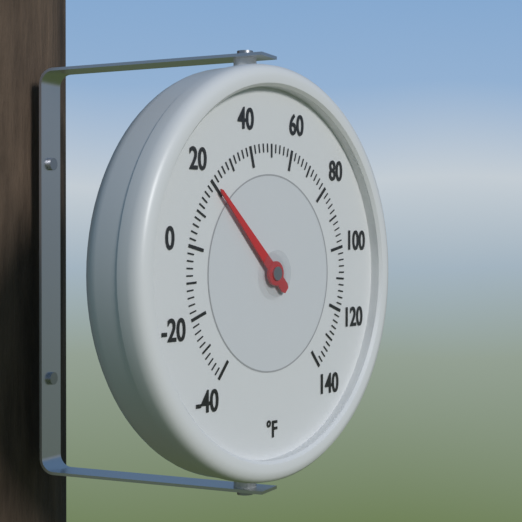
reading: 20 °F
